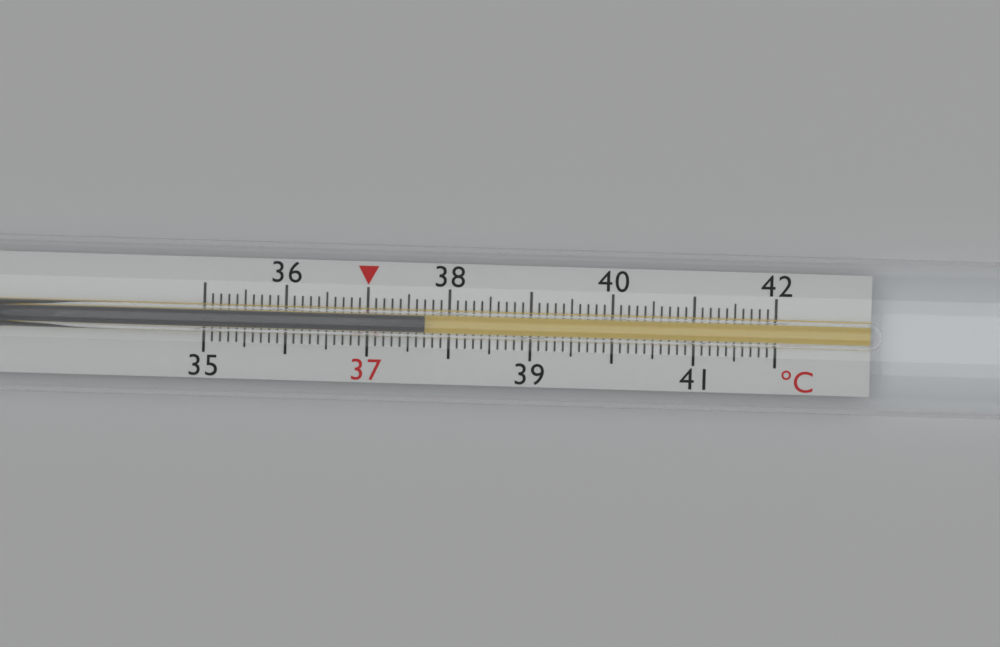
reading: 37.7 °C
